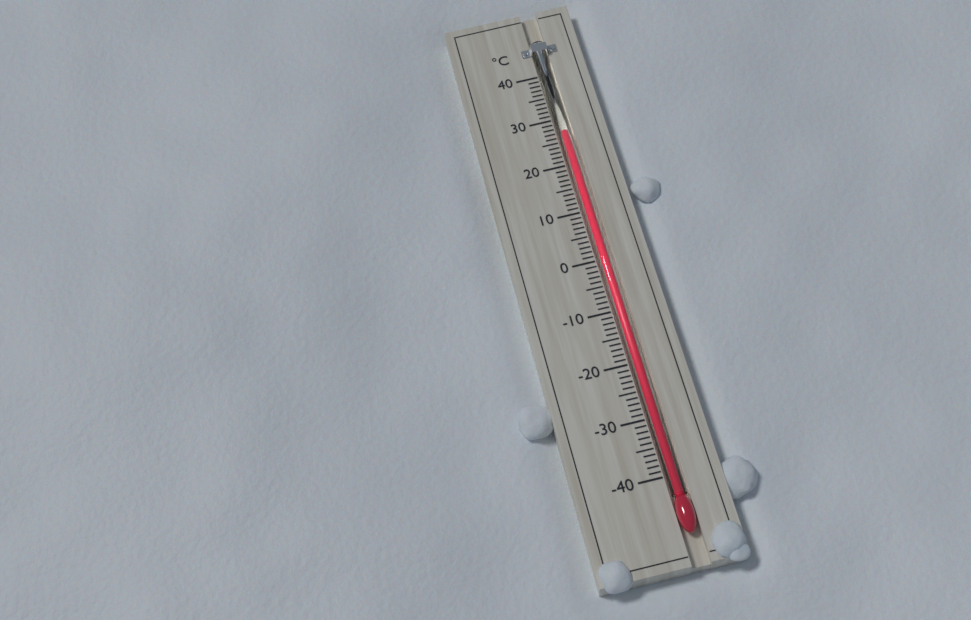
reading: 27 °C
